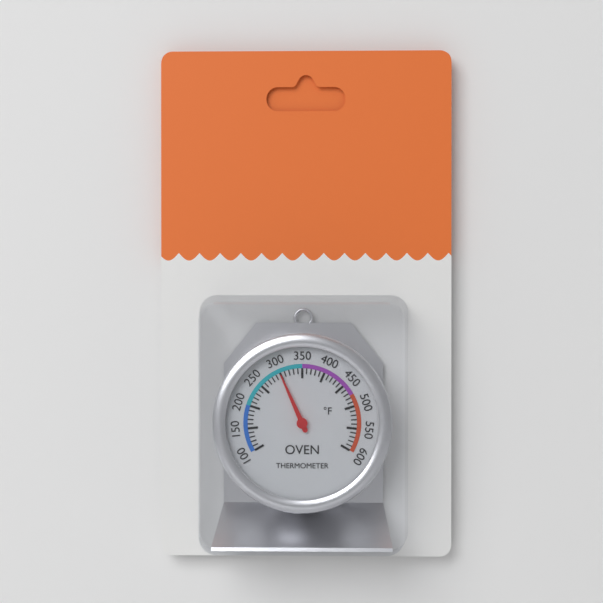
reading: 300 °F
